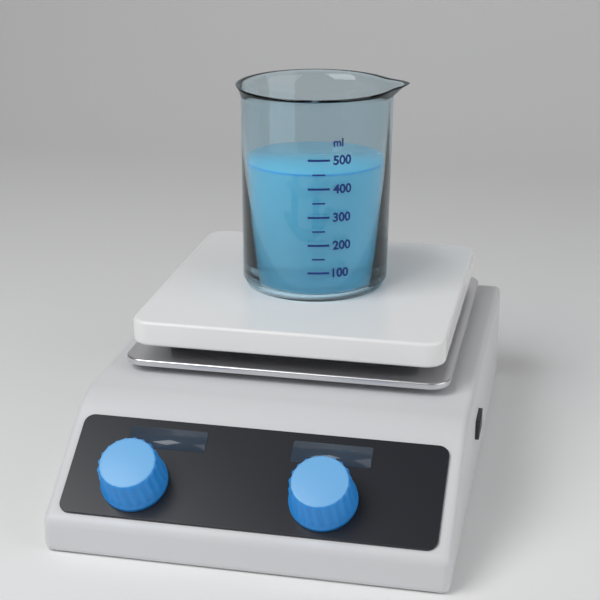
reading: 450 ml
